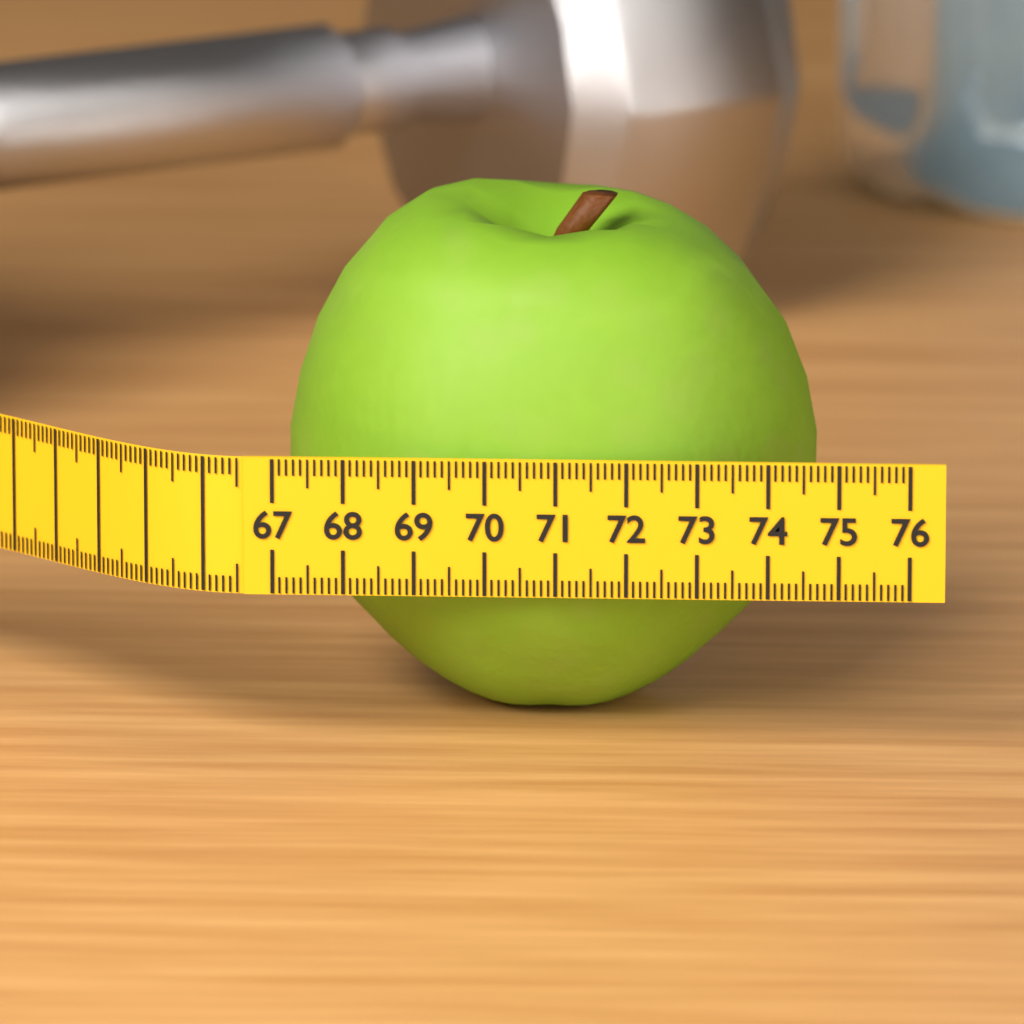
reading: 74.6 (no unit)
